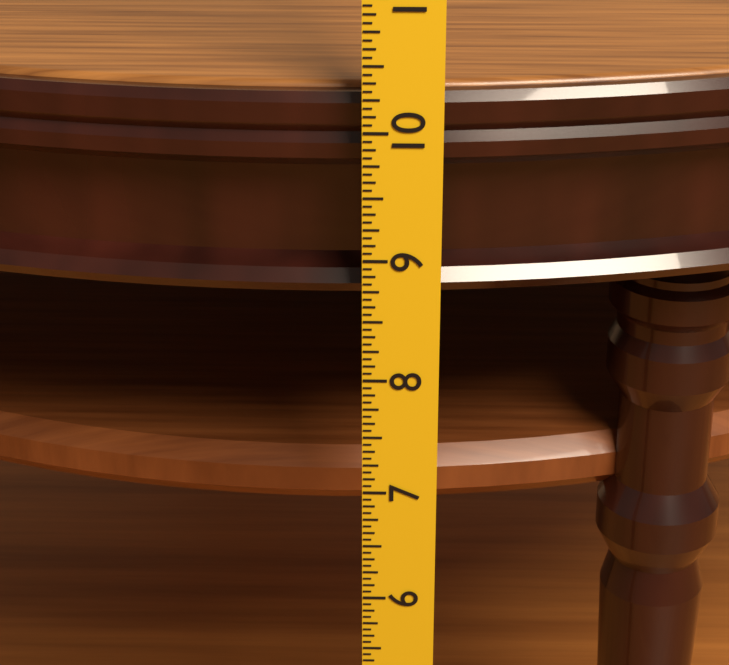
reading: 10.2500 in
